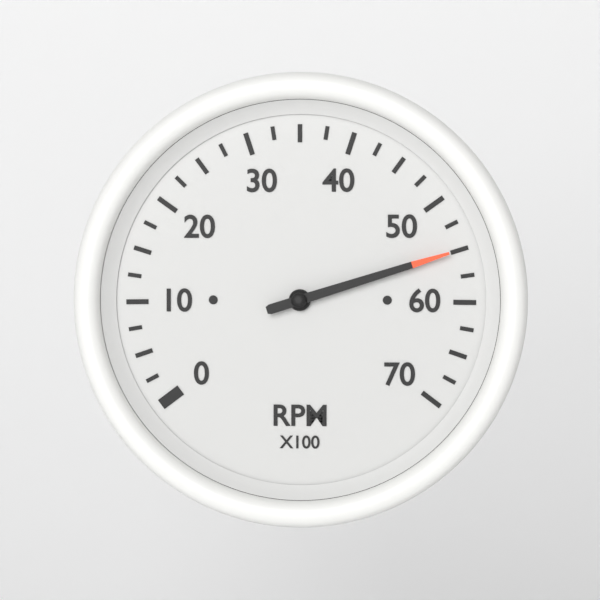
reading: 55.0 RPM x100
